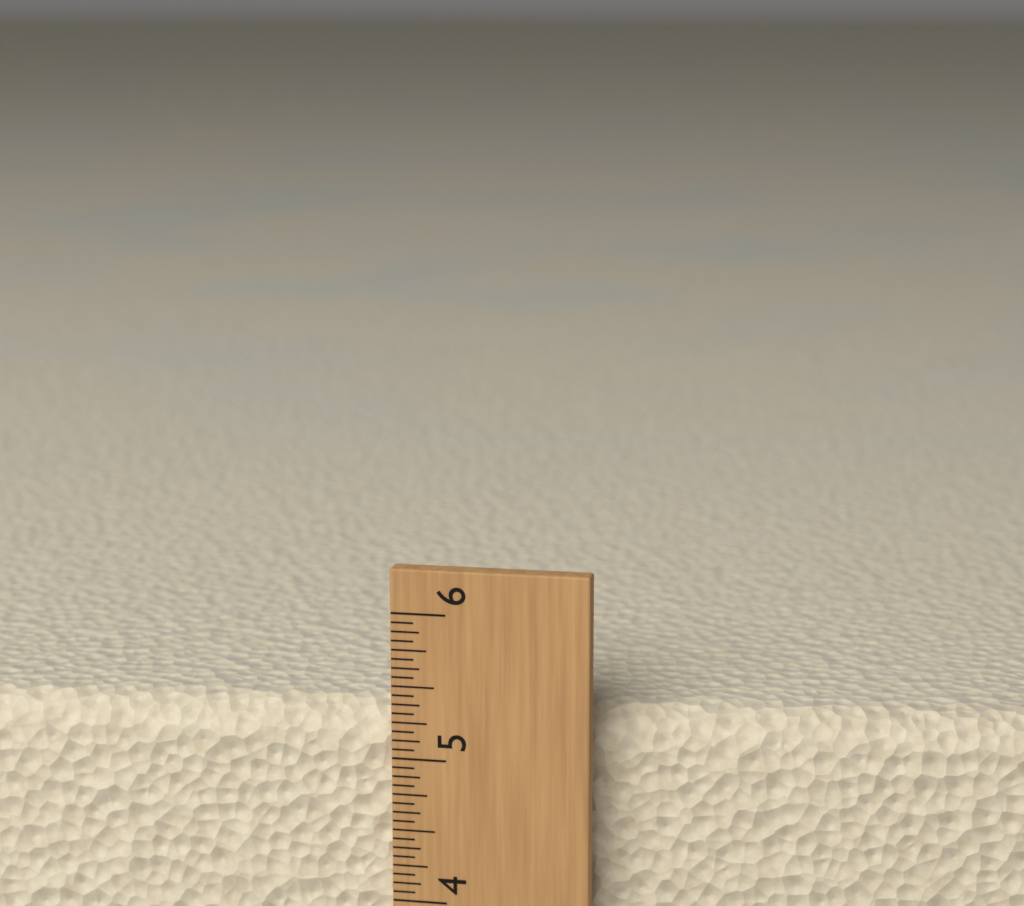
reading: 5.3125 (no unit)
